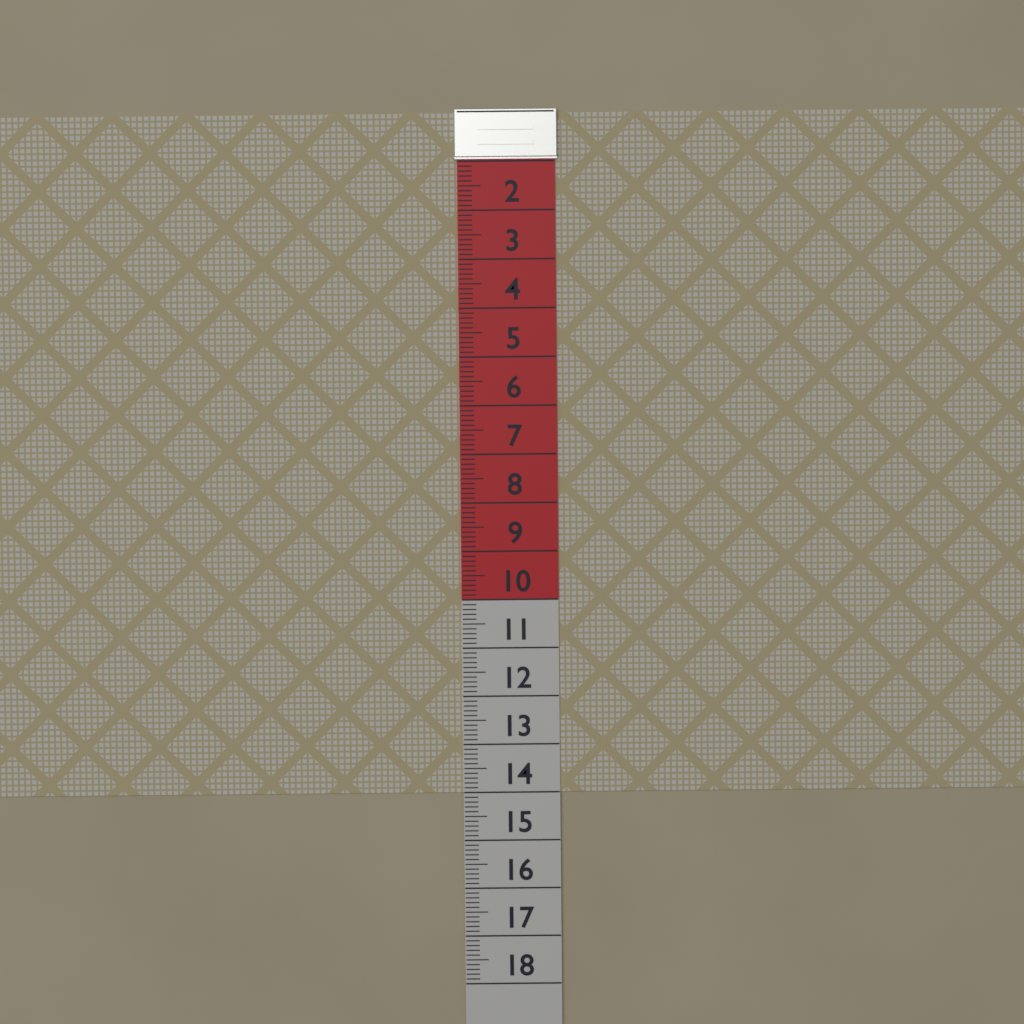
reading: 14.0 (no unit)
